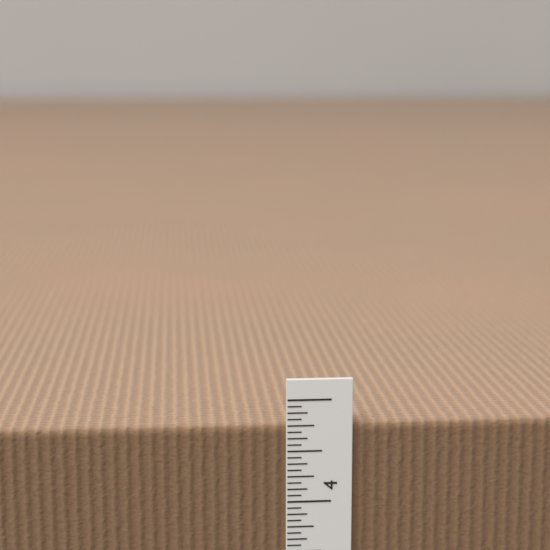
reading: 4.7500 in
